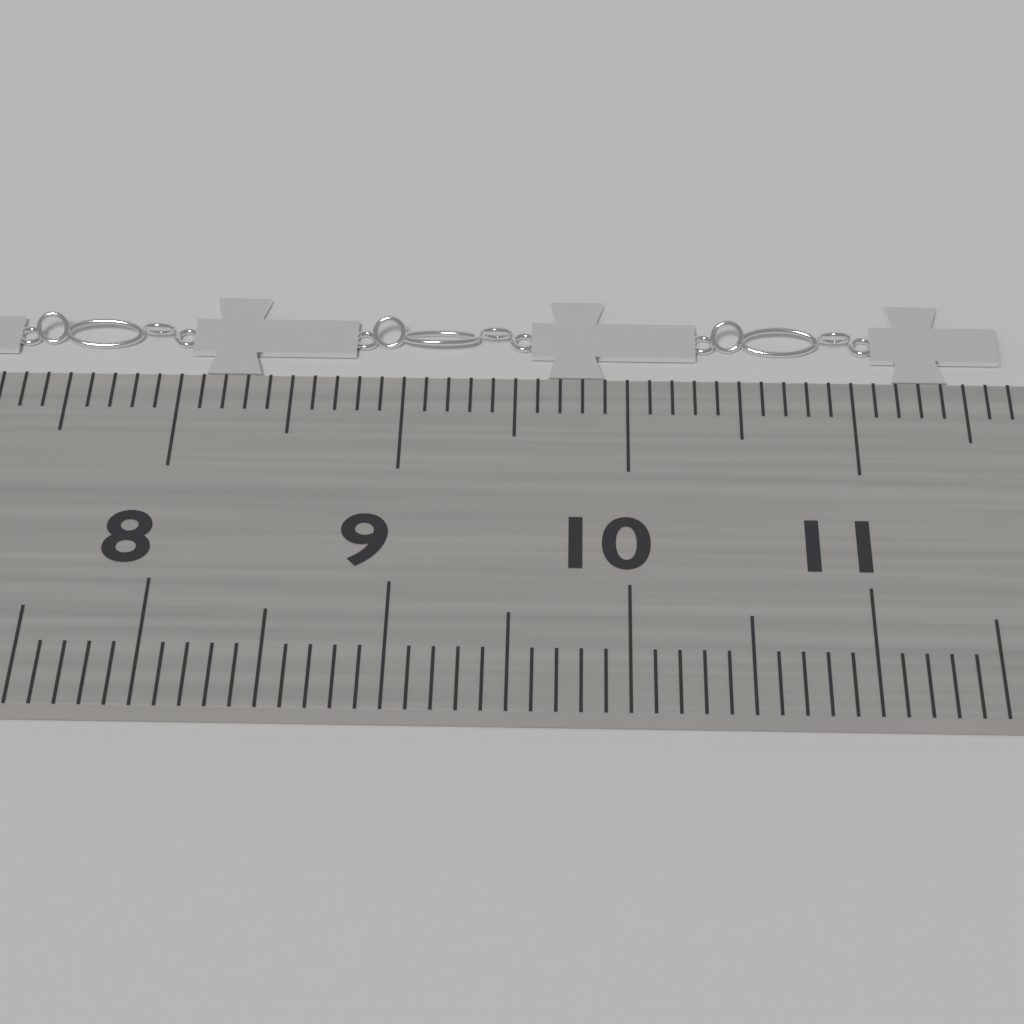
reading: 11.7 cm
